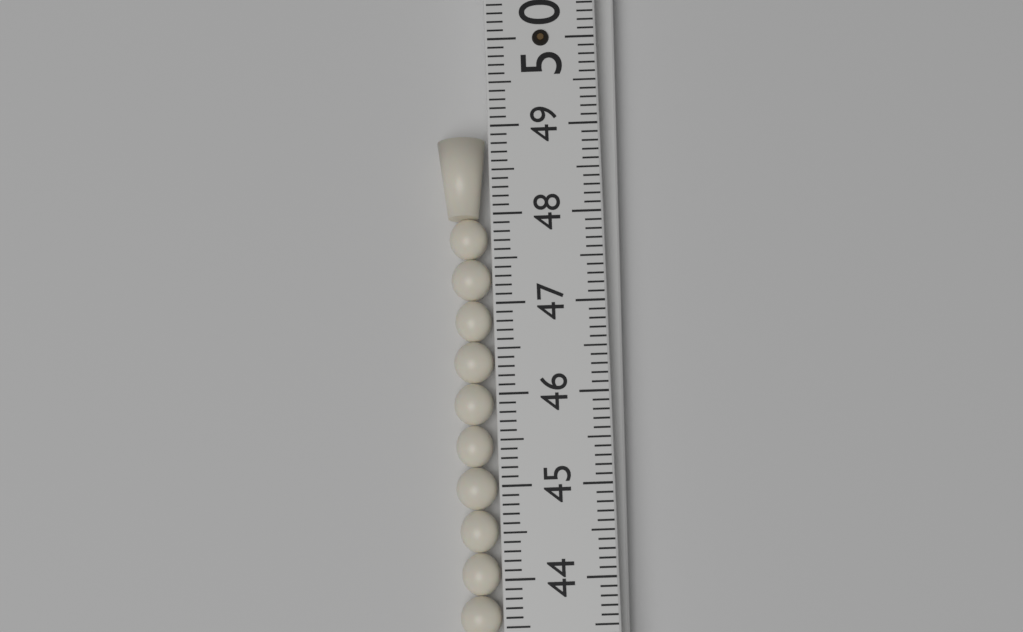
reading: 48.9 (no unit)
